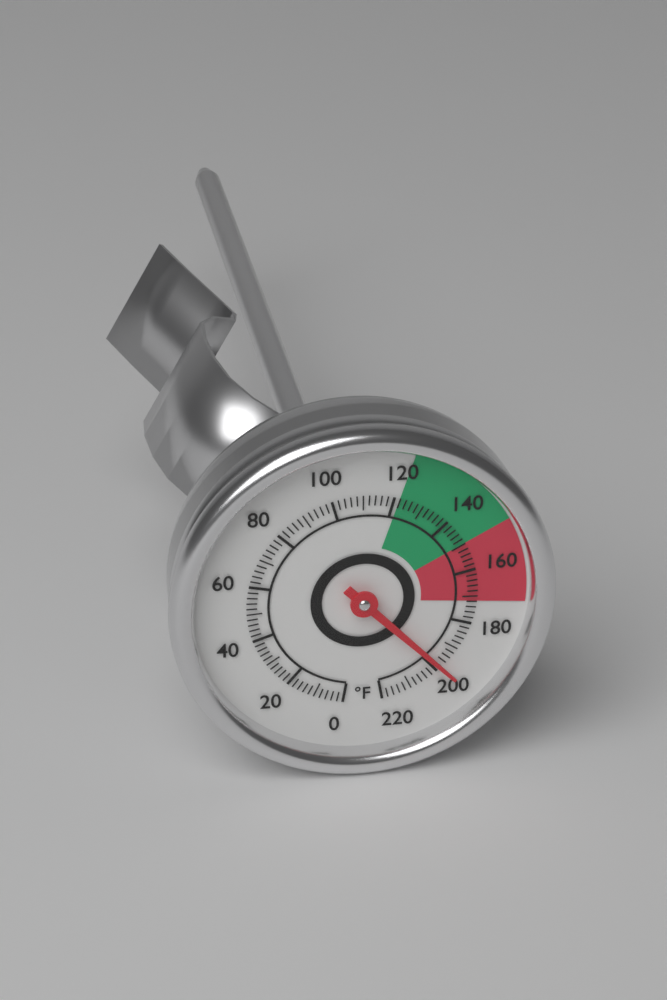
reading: 198 °F
